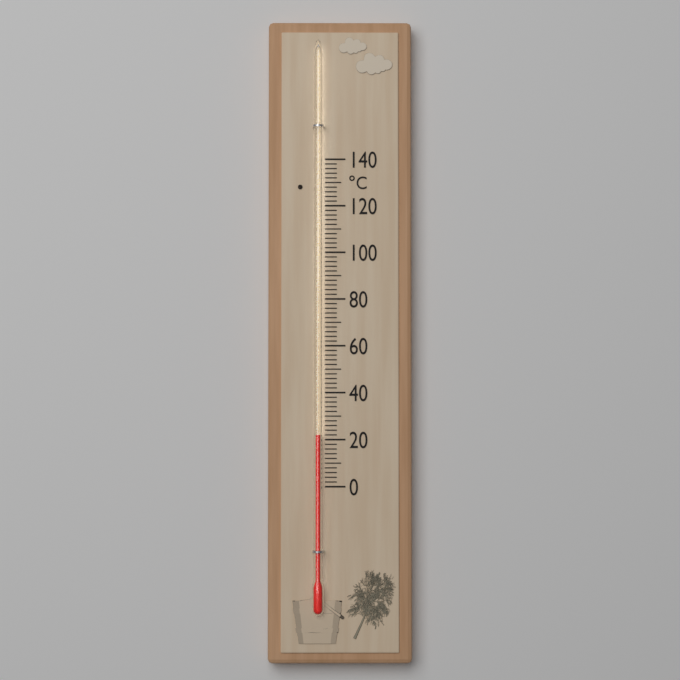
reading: 22 °C
